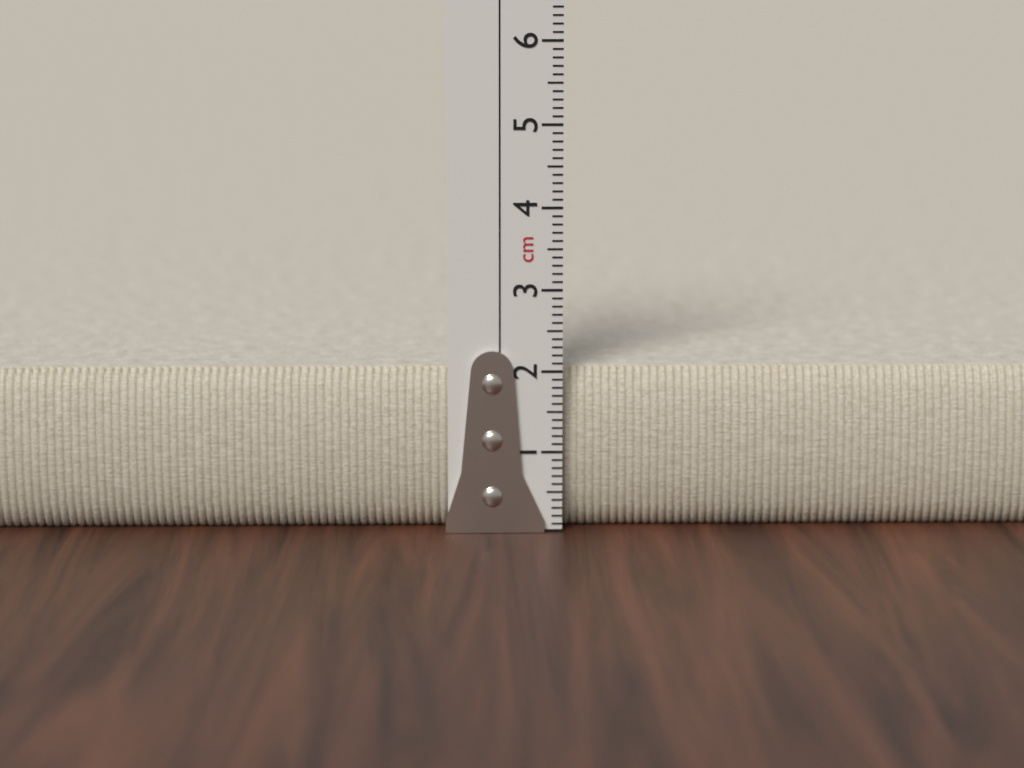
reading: 2.0 cm
